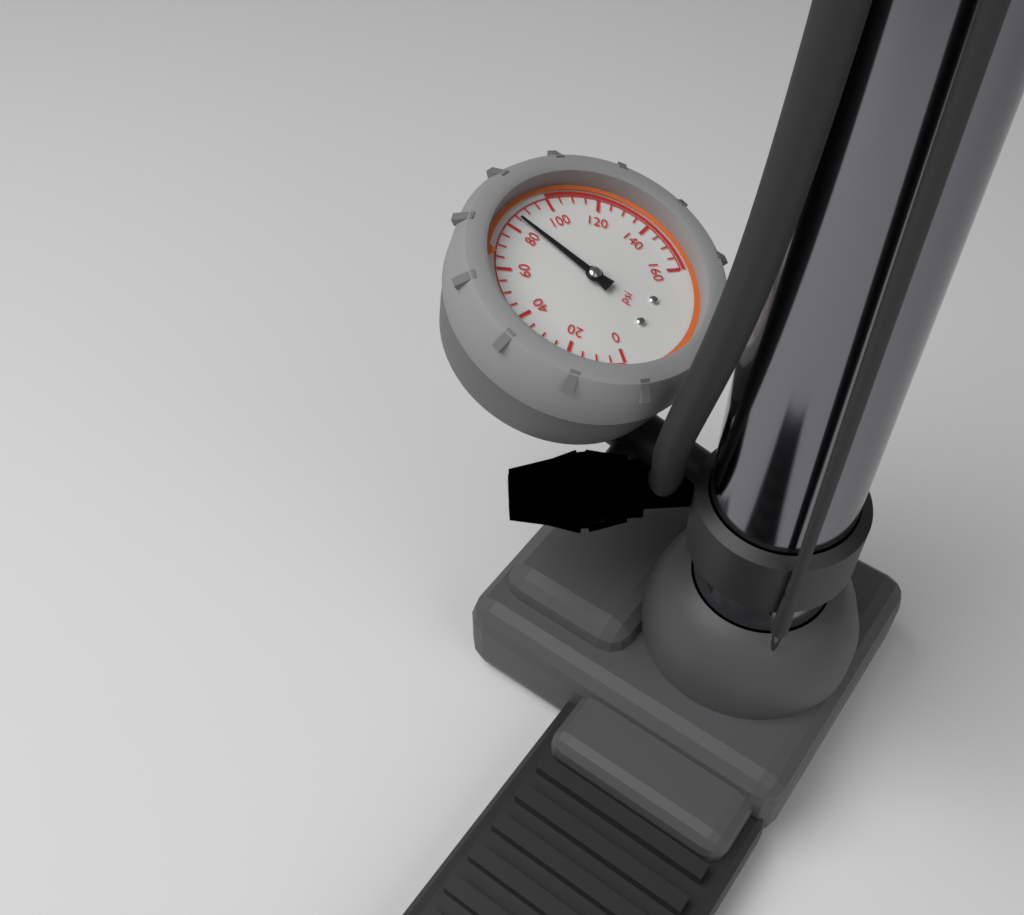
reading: 85 psi
